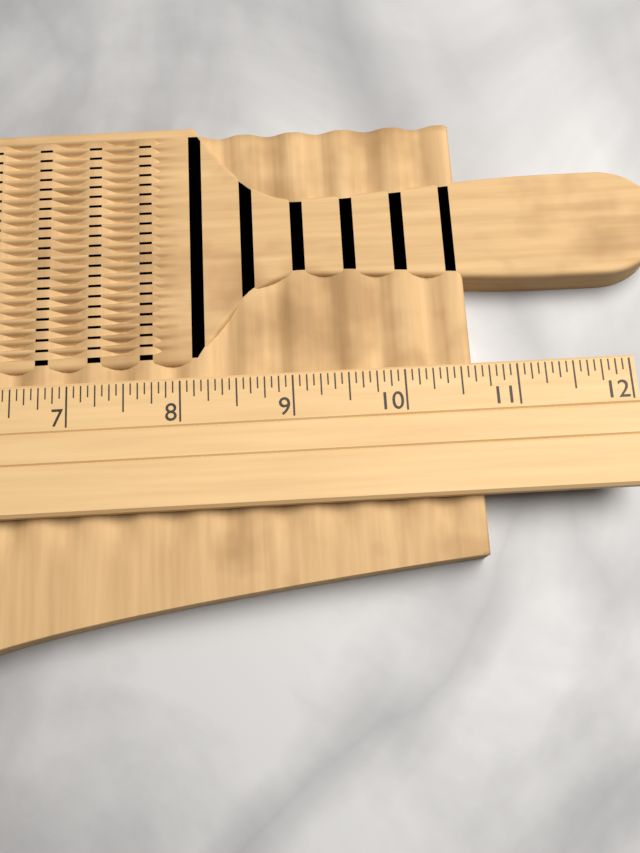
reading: 10.6250 (no unit)
